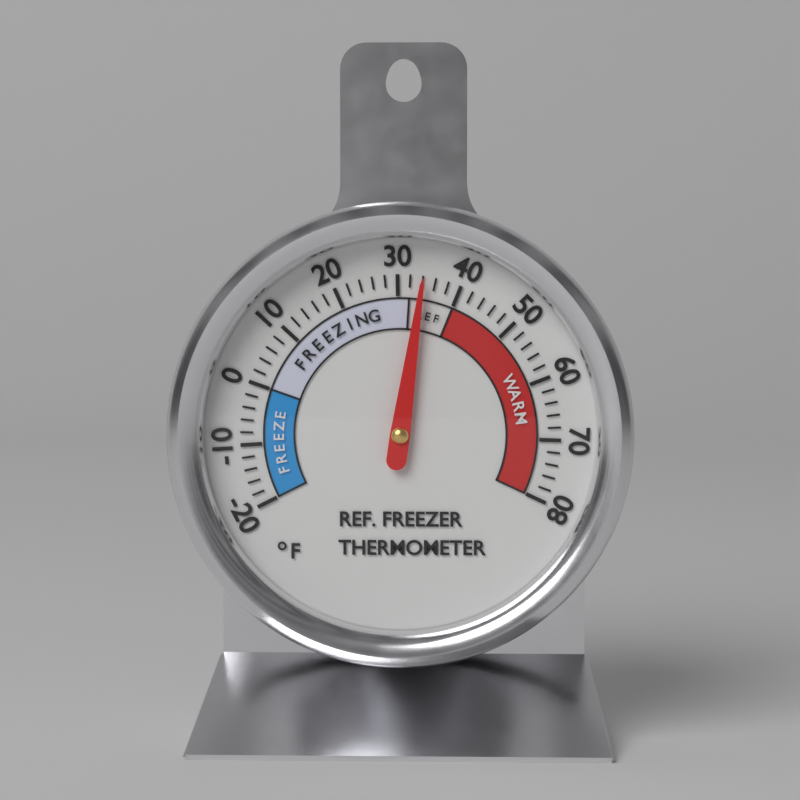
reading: 34 °F
